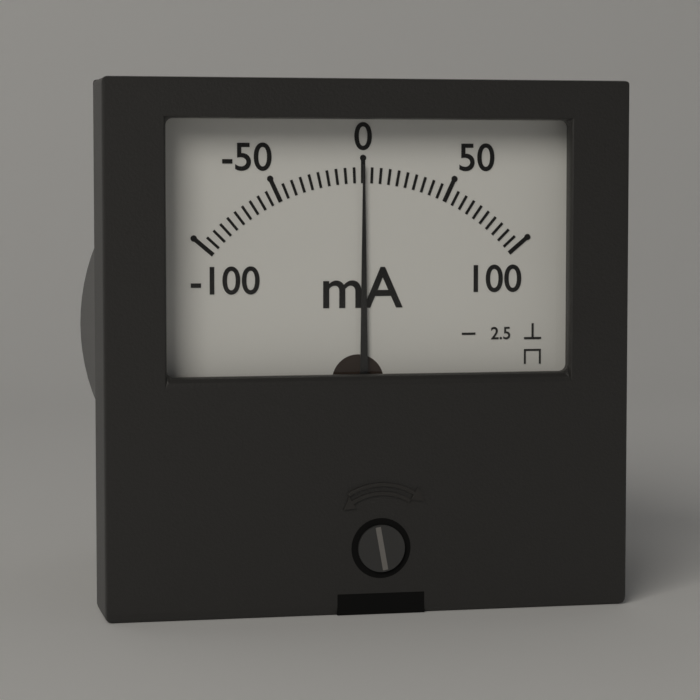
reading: 0 mA
